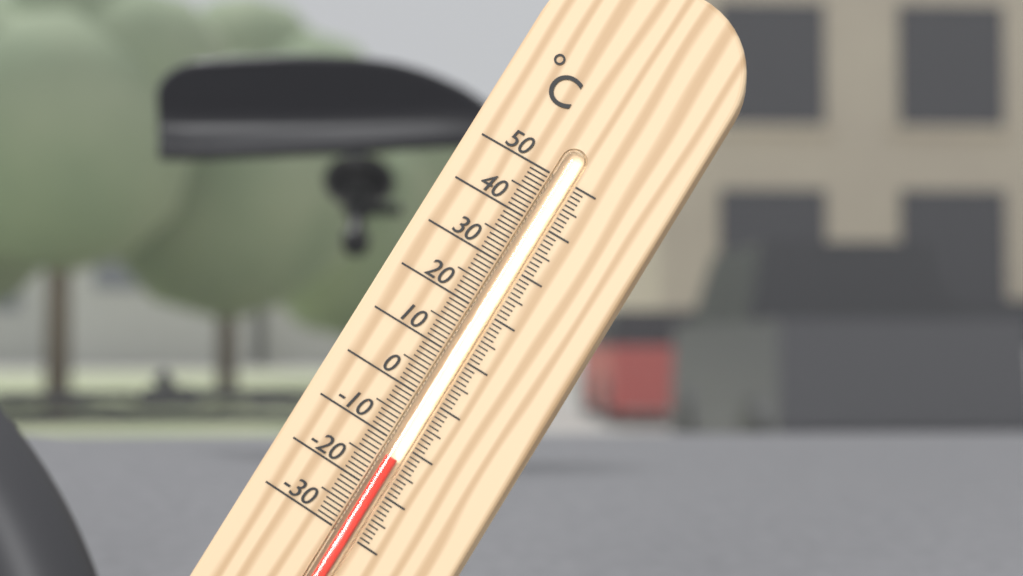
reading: -13 °C
